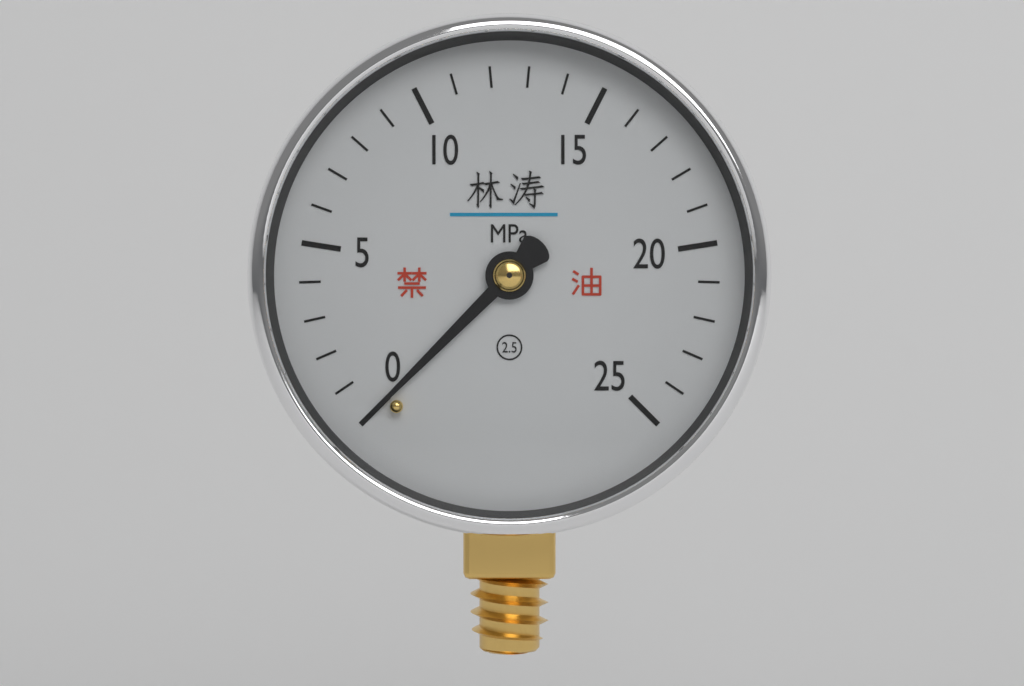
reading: 0 MPa
